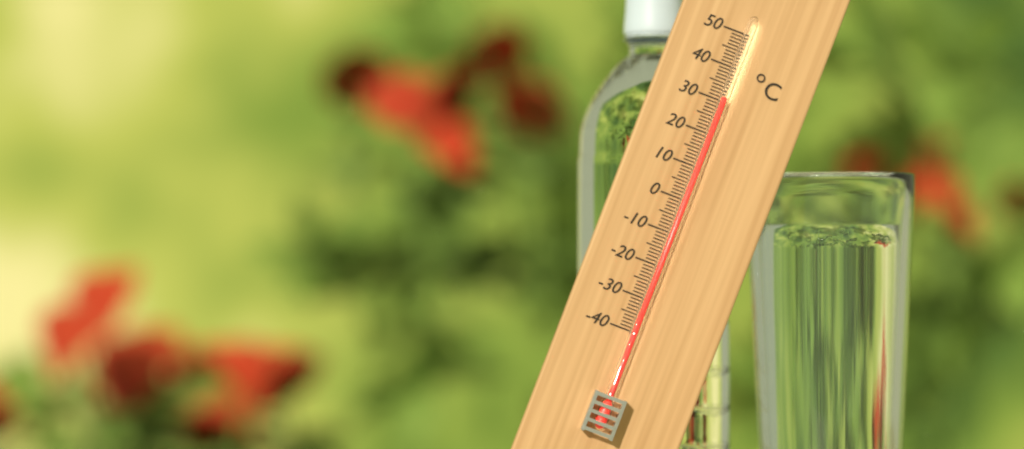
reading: 31 °C
